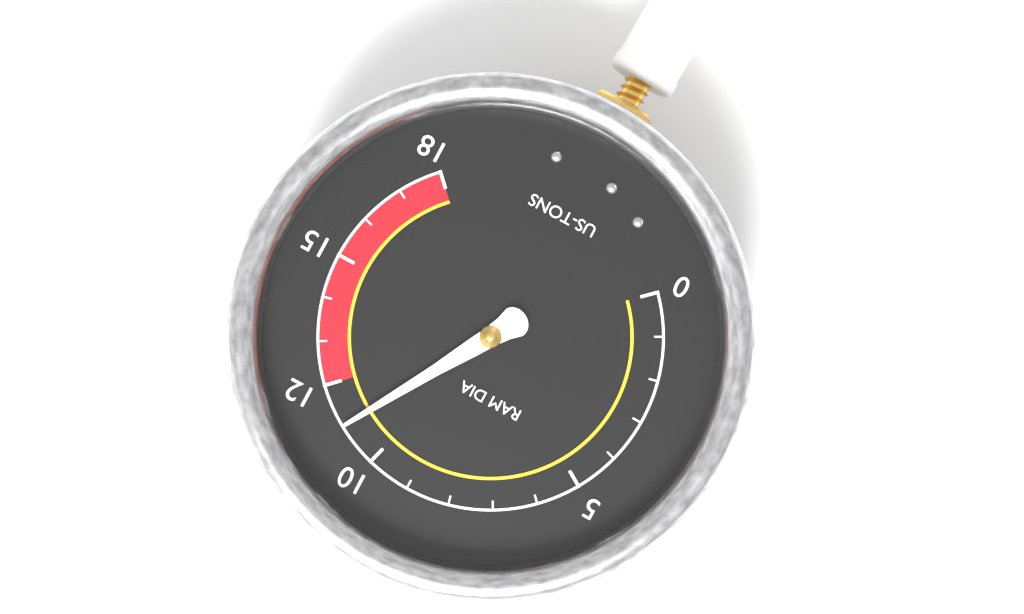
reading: 11 US-TONS
